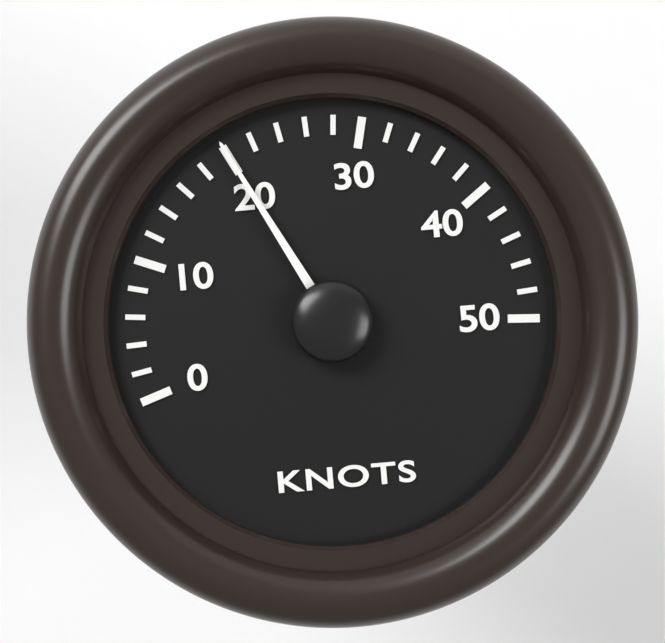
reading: 20 knots
